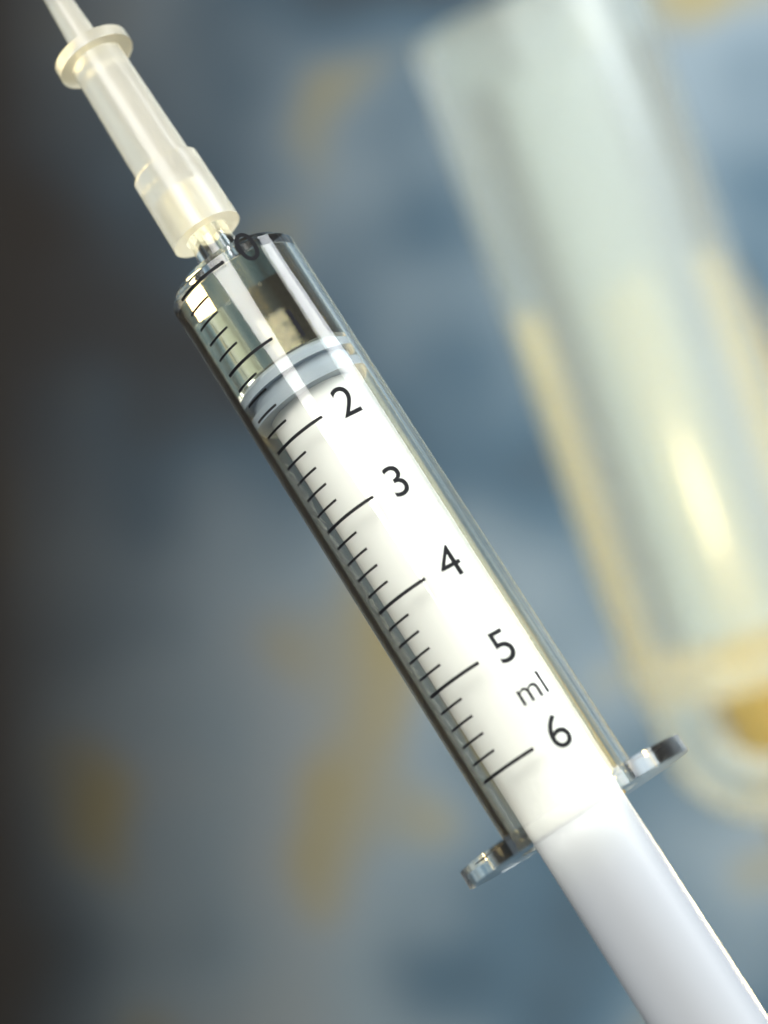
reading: 1.2 ml
